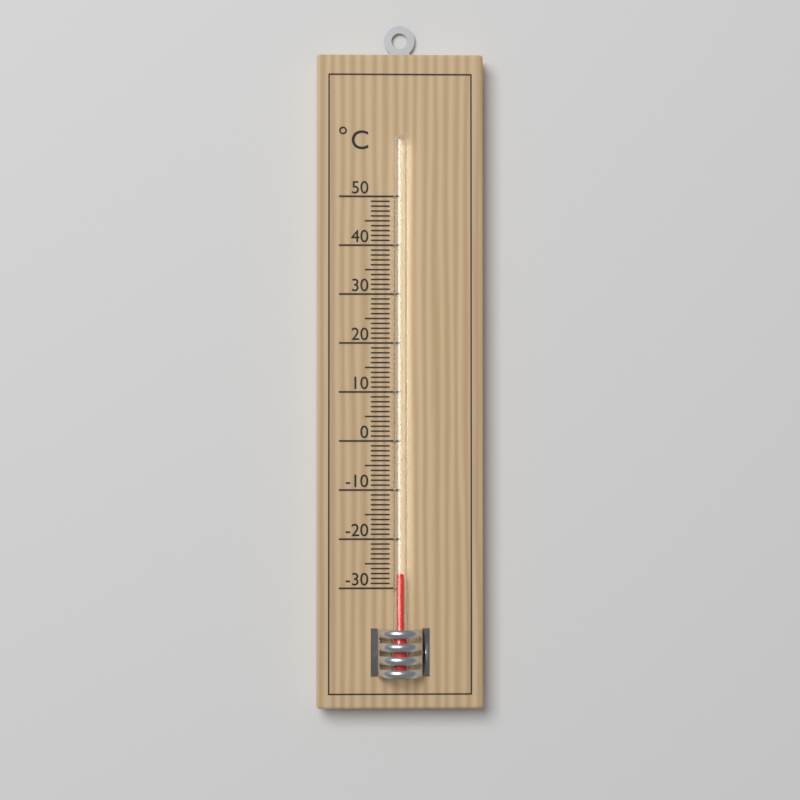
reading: -27 °C
